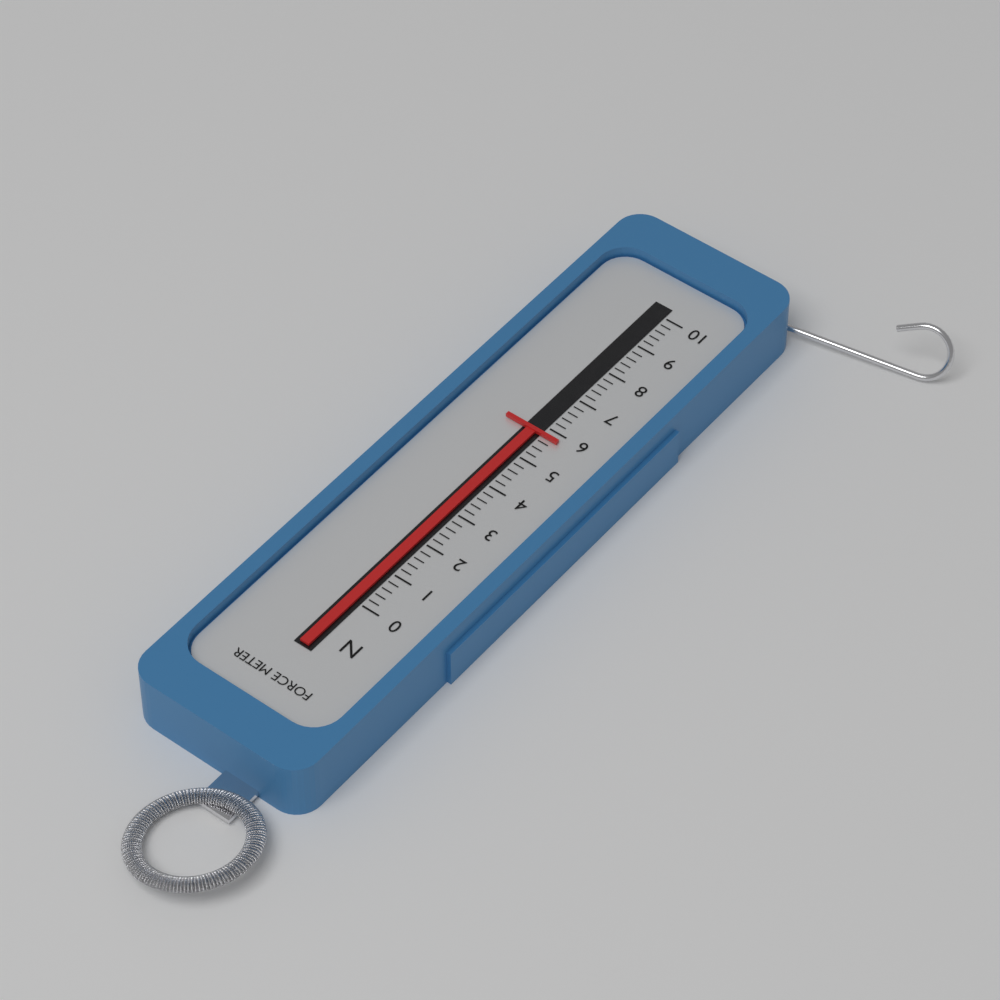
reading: 5.8 N
